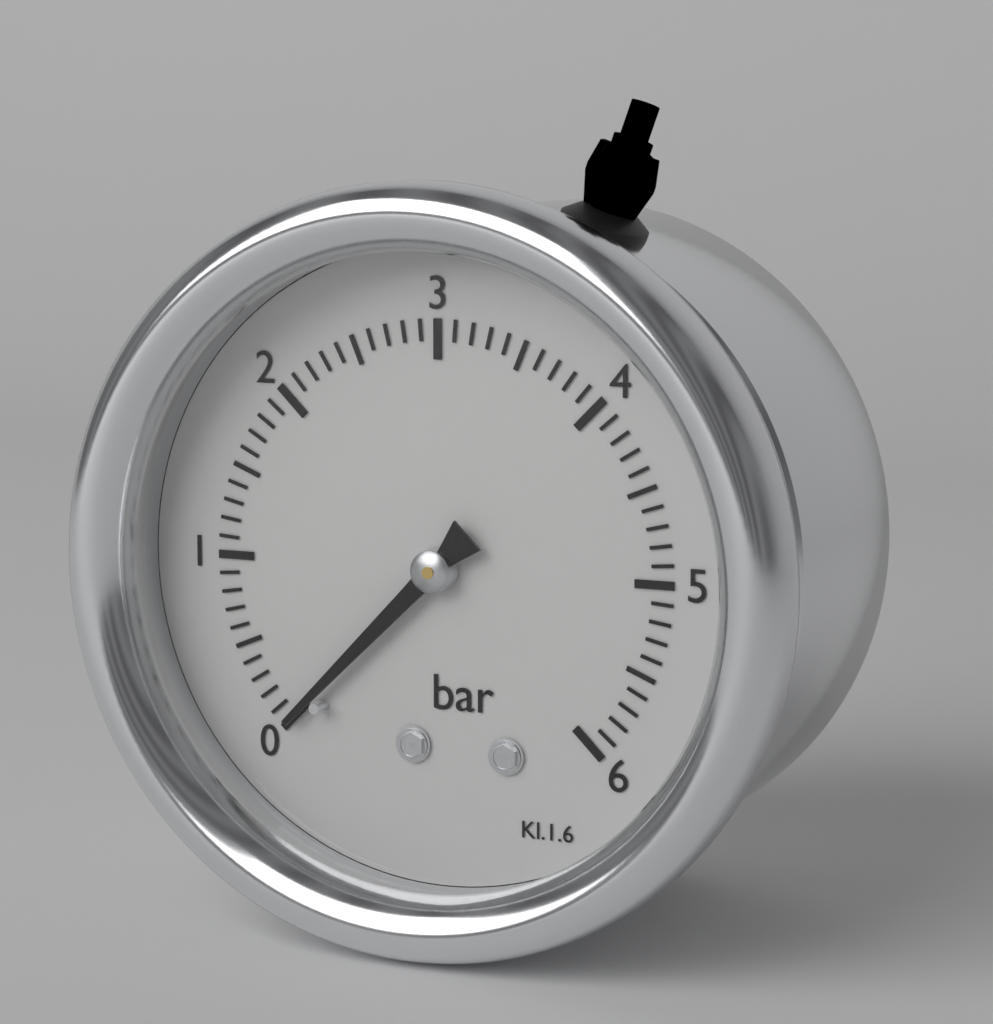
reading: 0.0 bar
